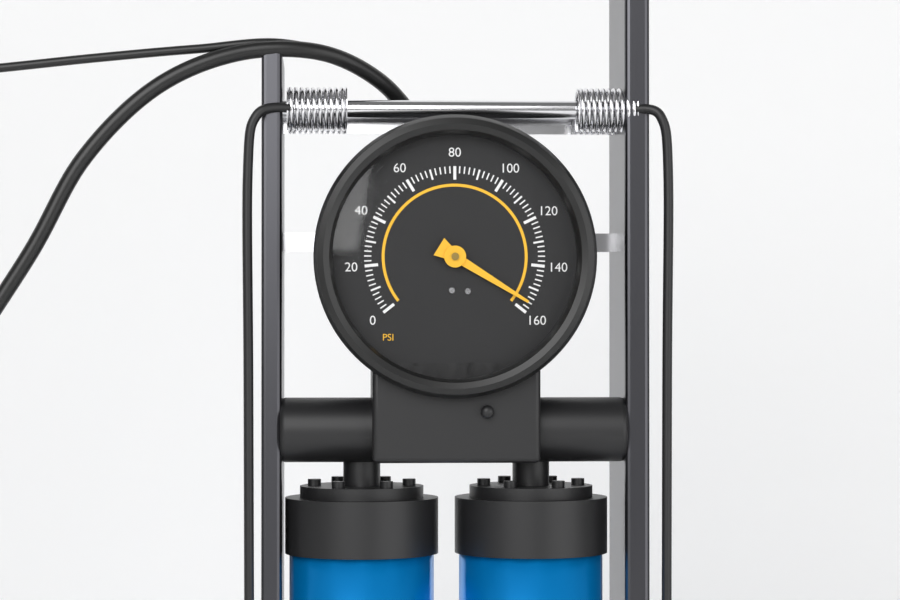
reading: 156 psi
